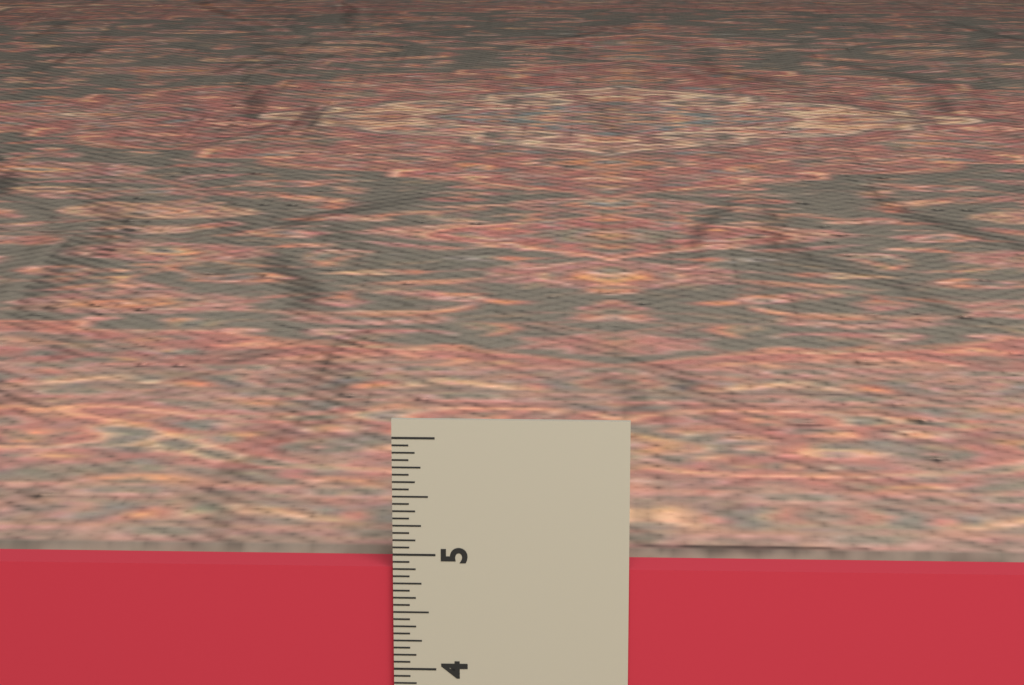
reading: 4.8750 in
